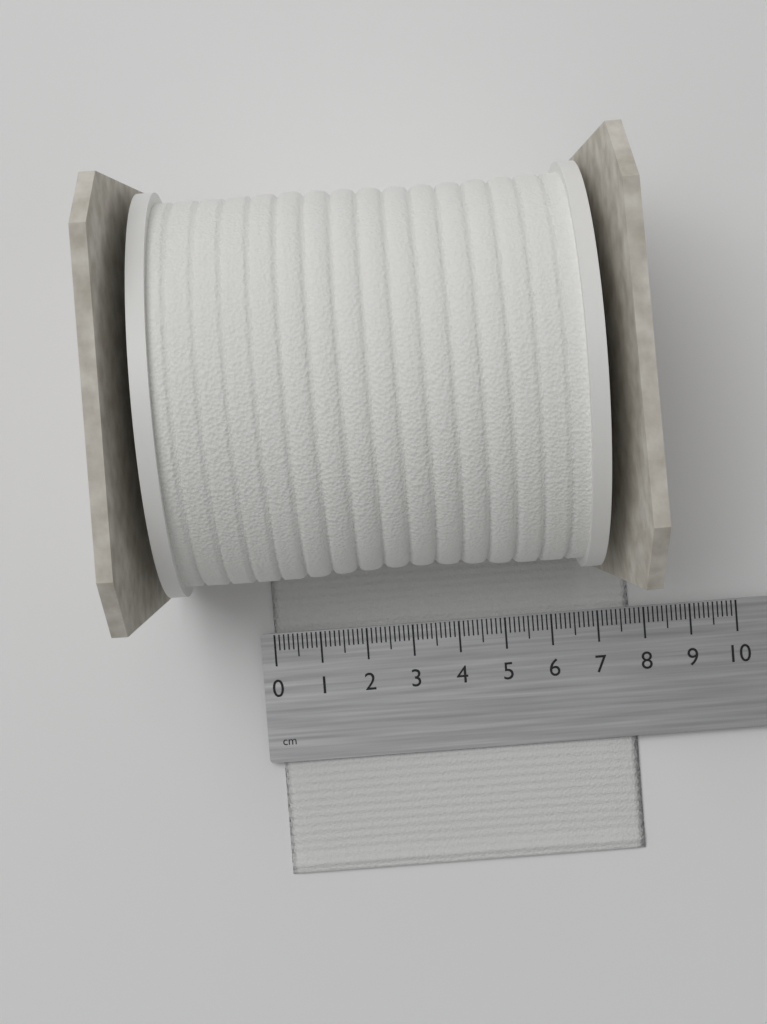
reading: 7.7 cm
